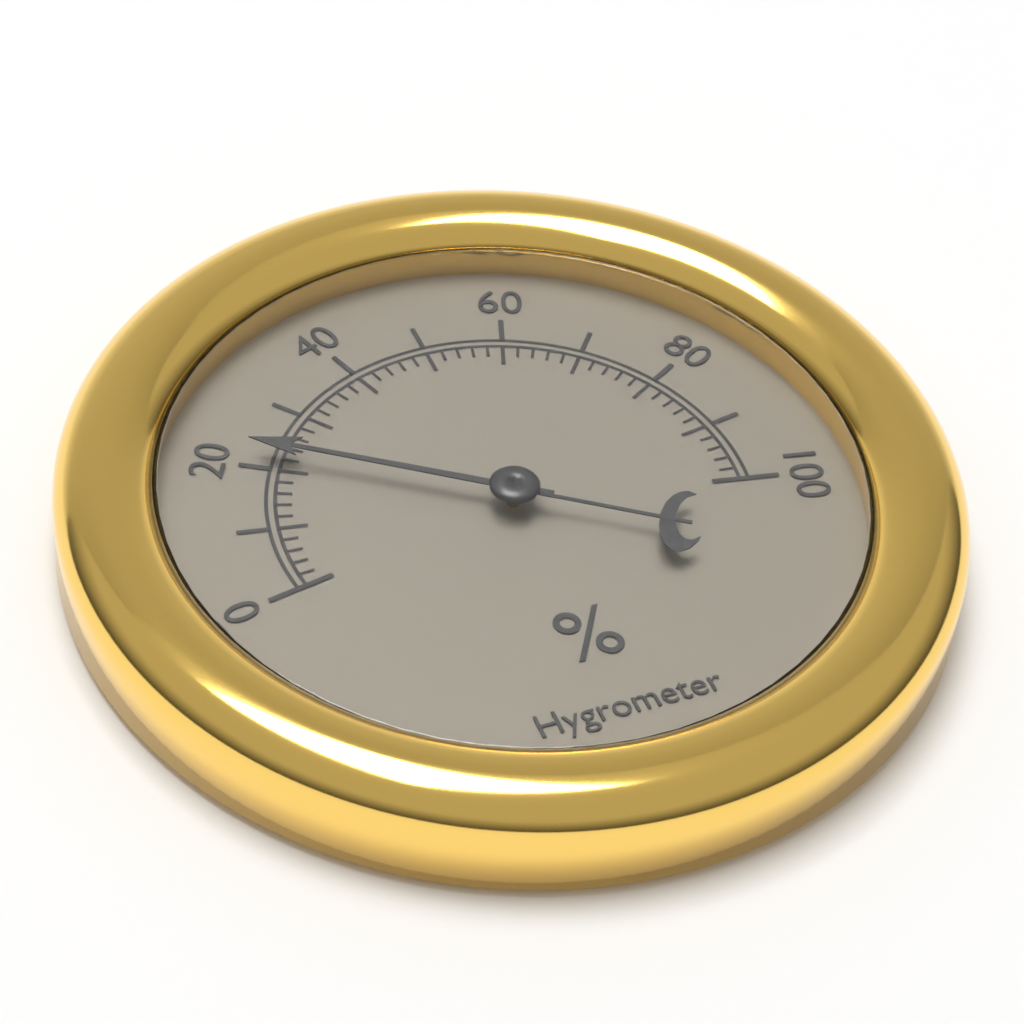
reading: 22 %
